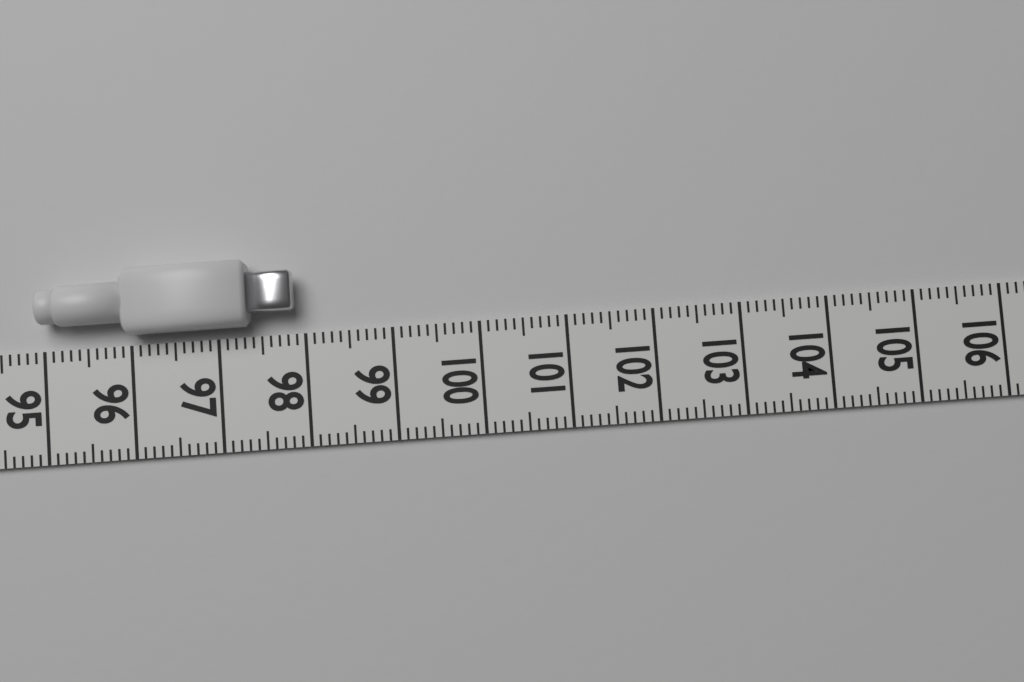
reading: 97.9 (no unit)
